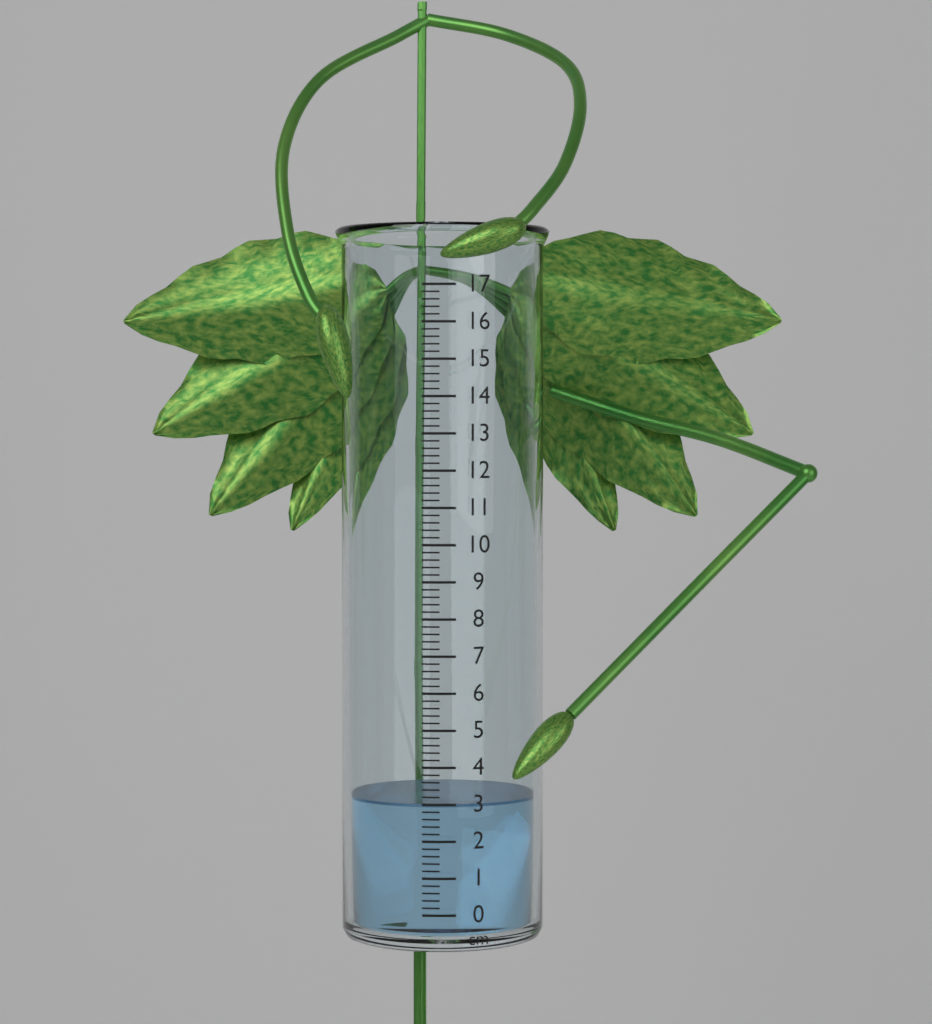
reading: 3.0 cm
